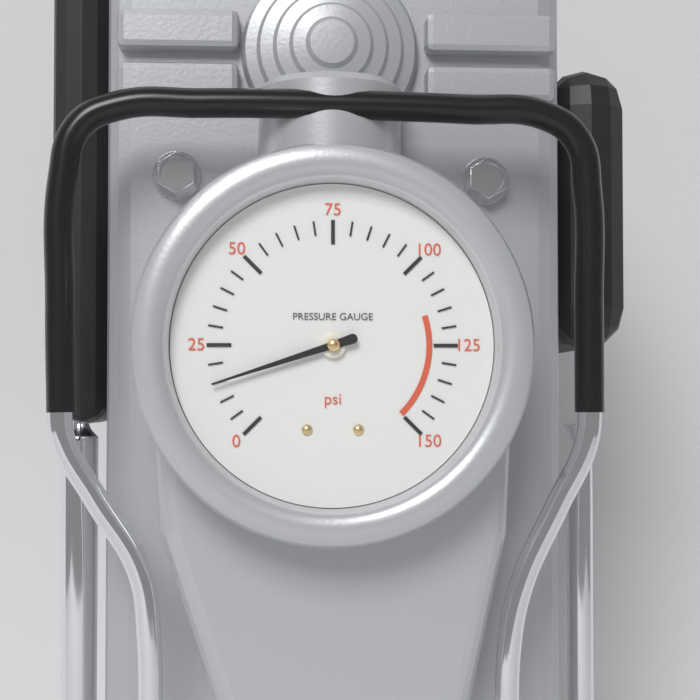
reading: 15 psi
